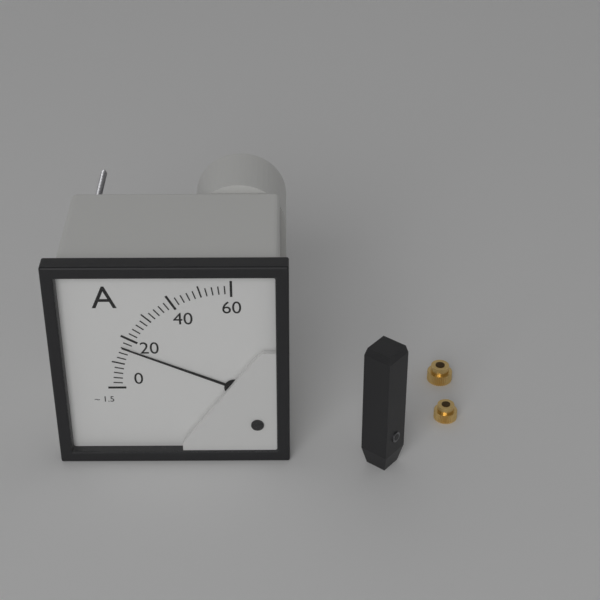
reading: 16 A
